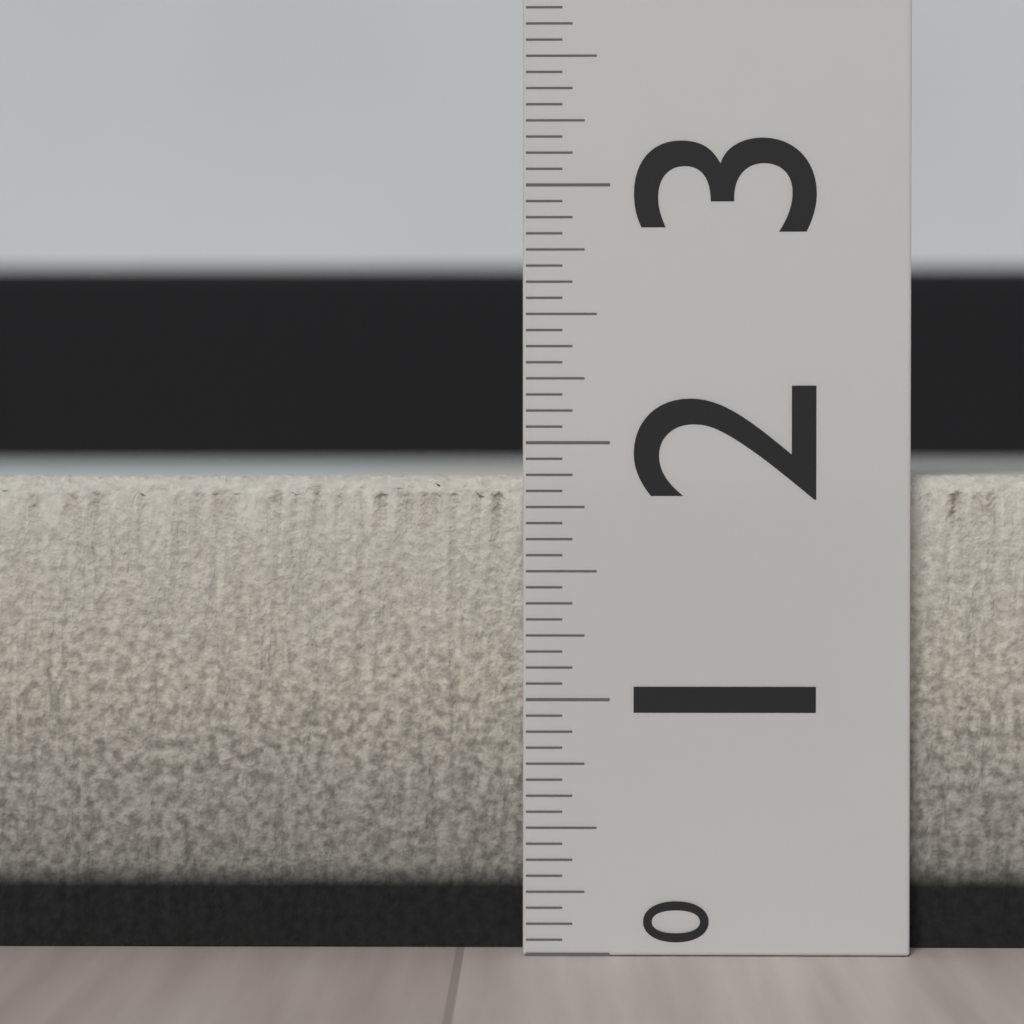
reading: 1.8750 (no unit)
